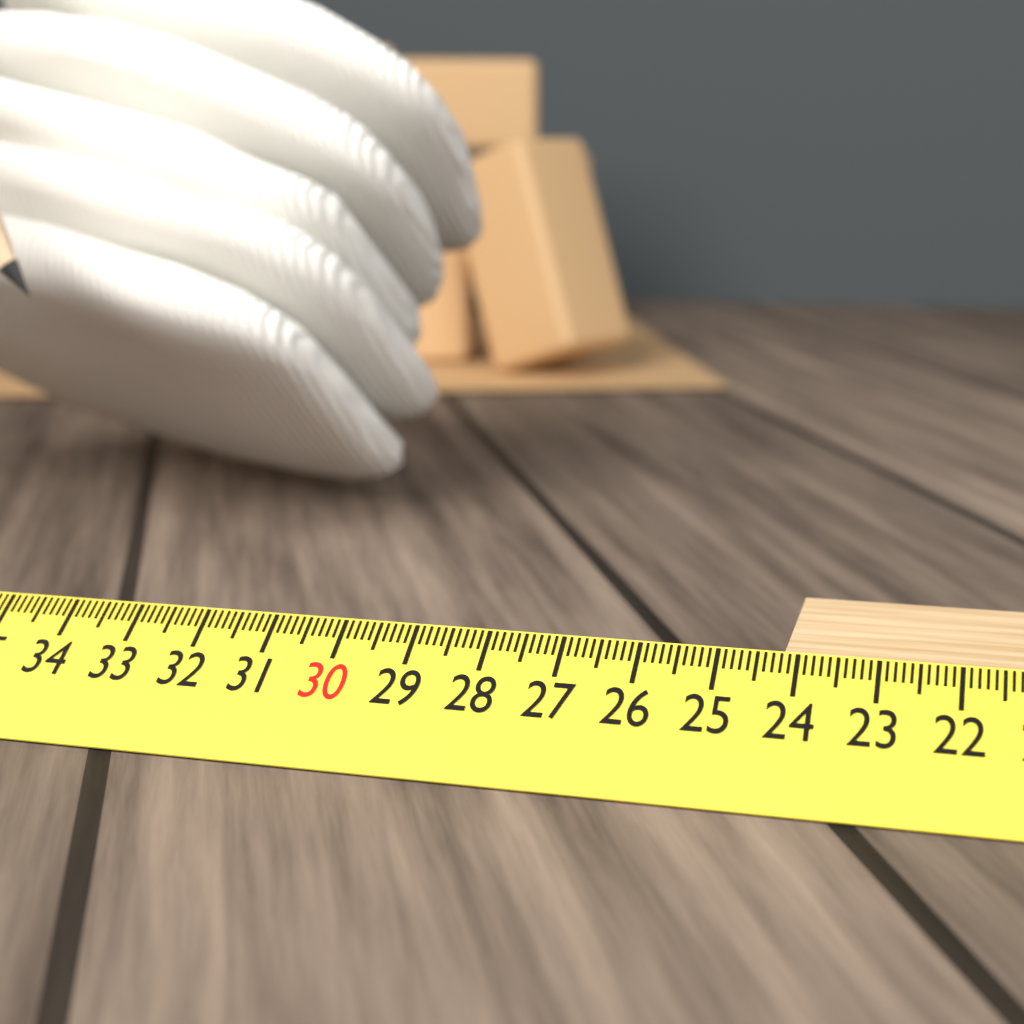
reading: 24.2 cm
